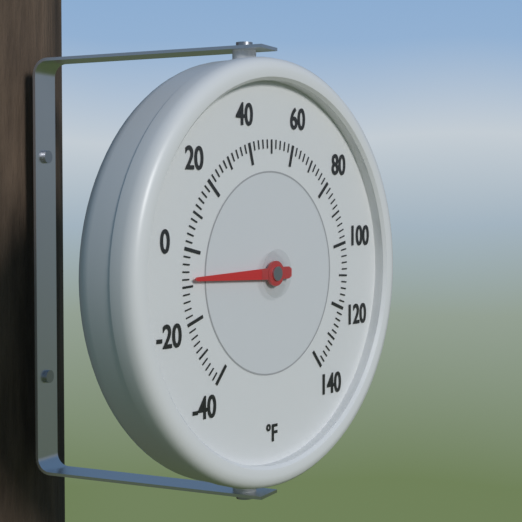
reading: -8 °F
